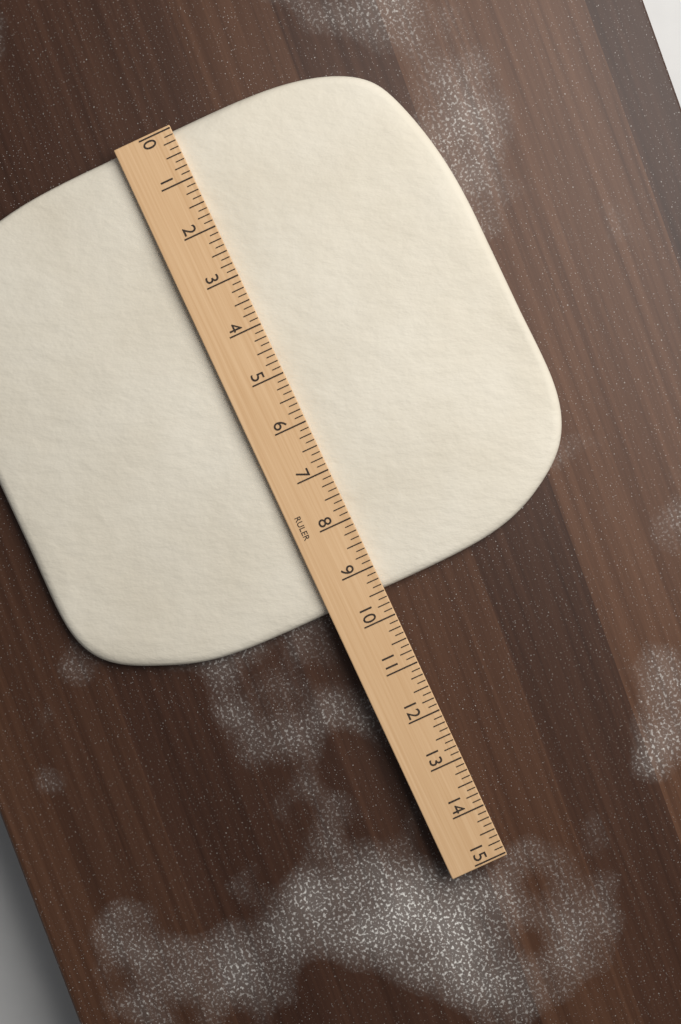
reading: 9.500 (no unit)
